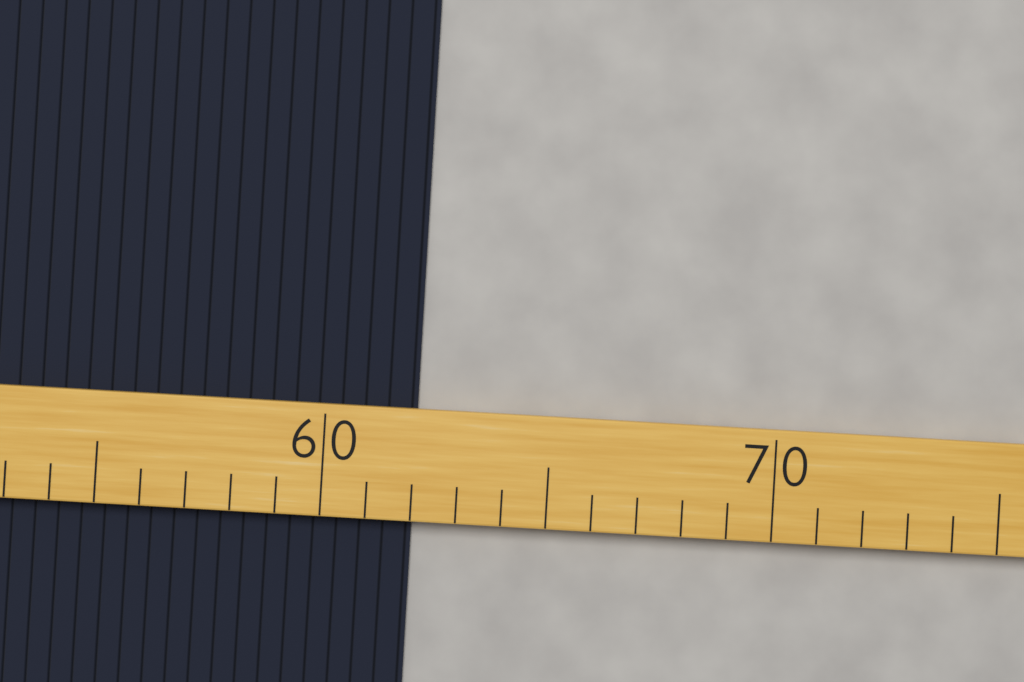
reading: 62 (no unit)
